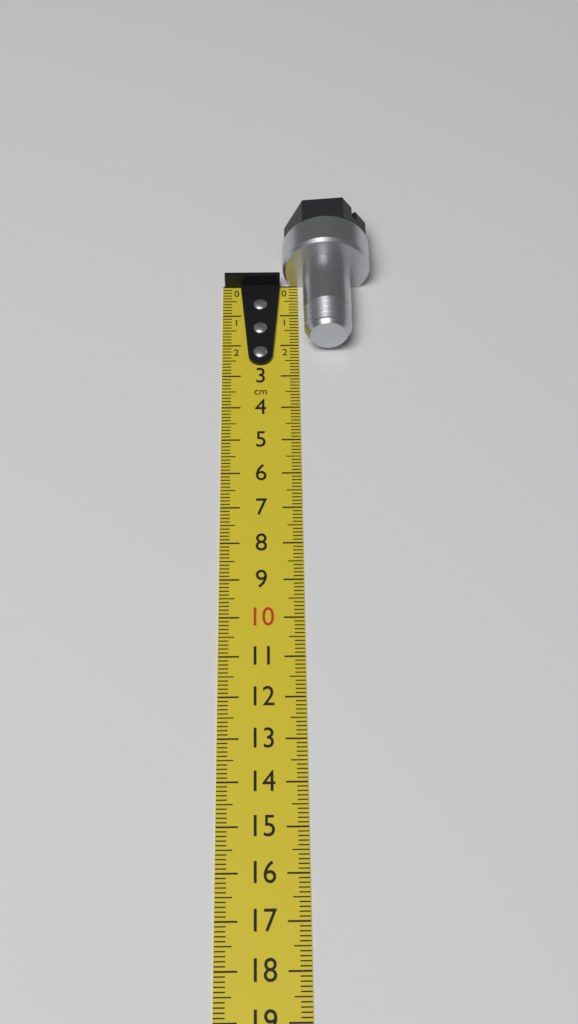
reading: 2.2 cm
